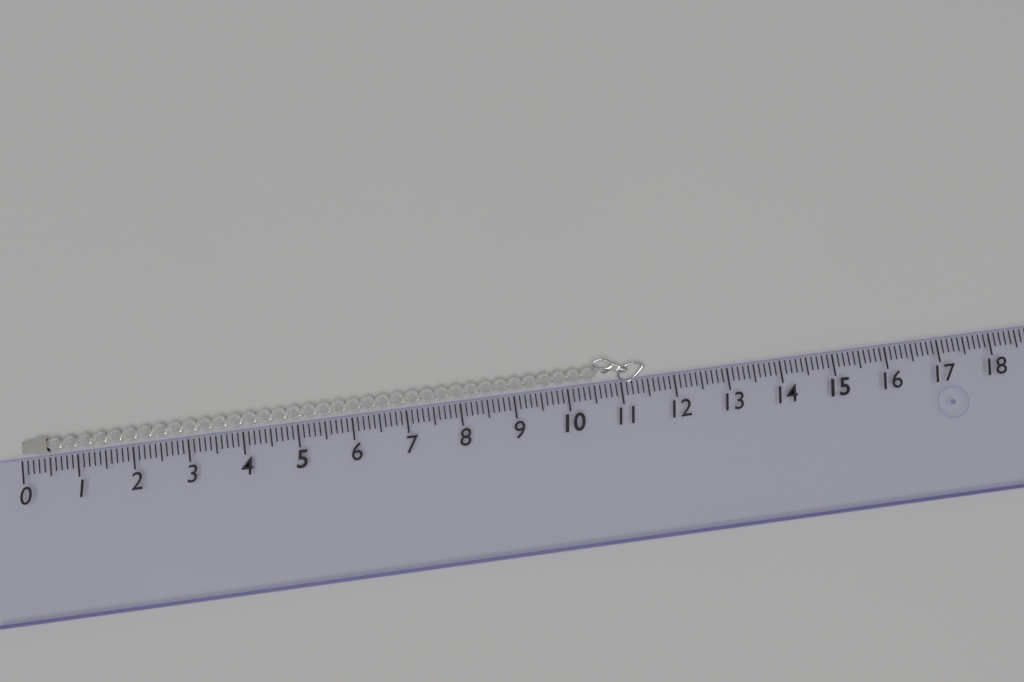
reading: 11.5 (no unit)
